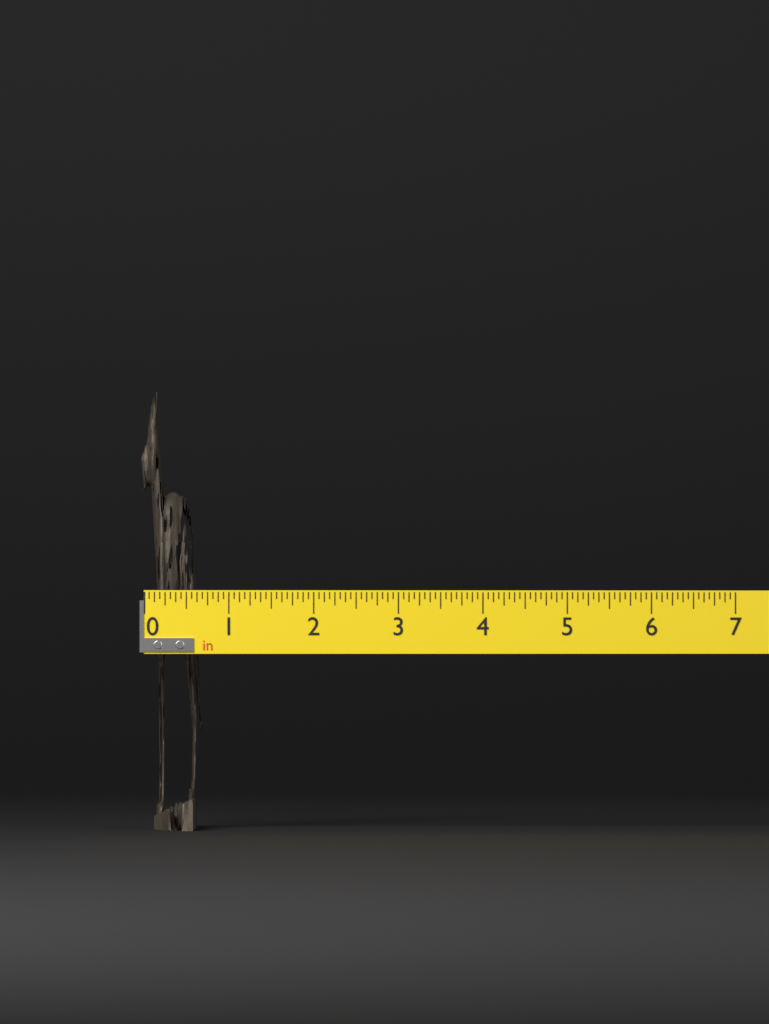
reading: 0.7500 in
